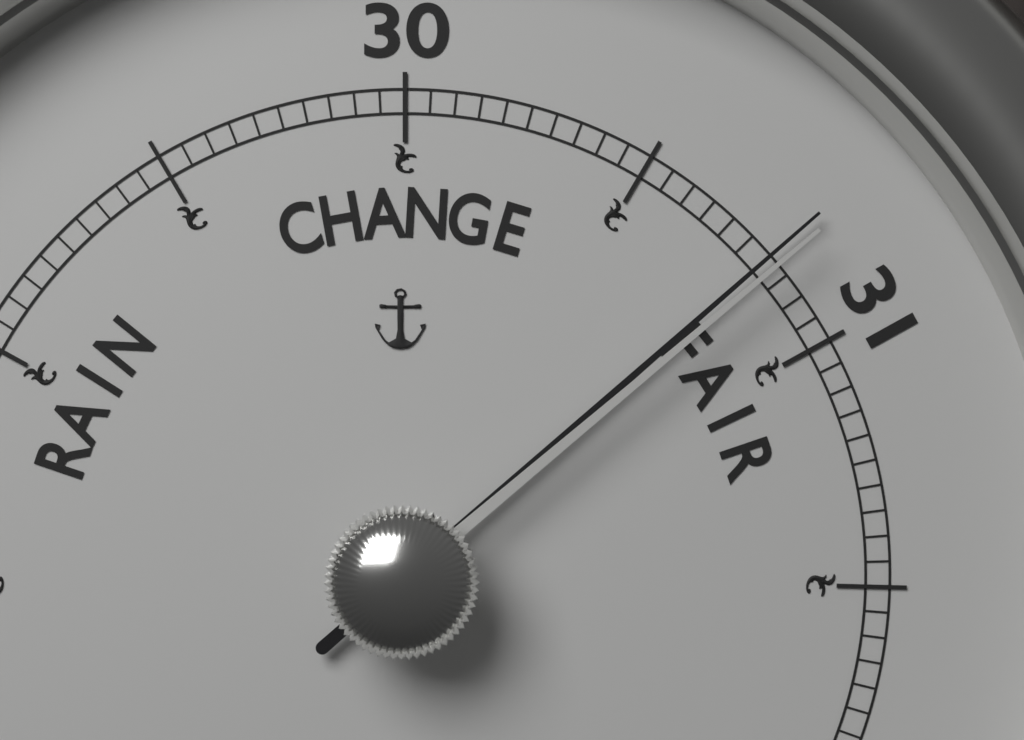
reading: 30.80 (no unit)
